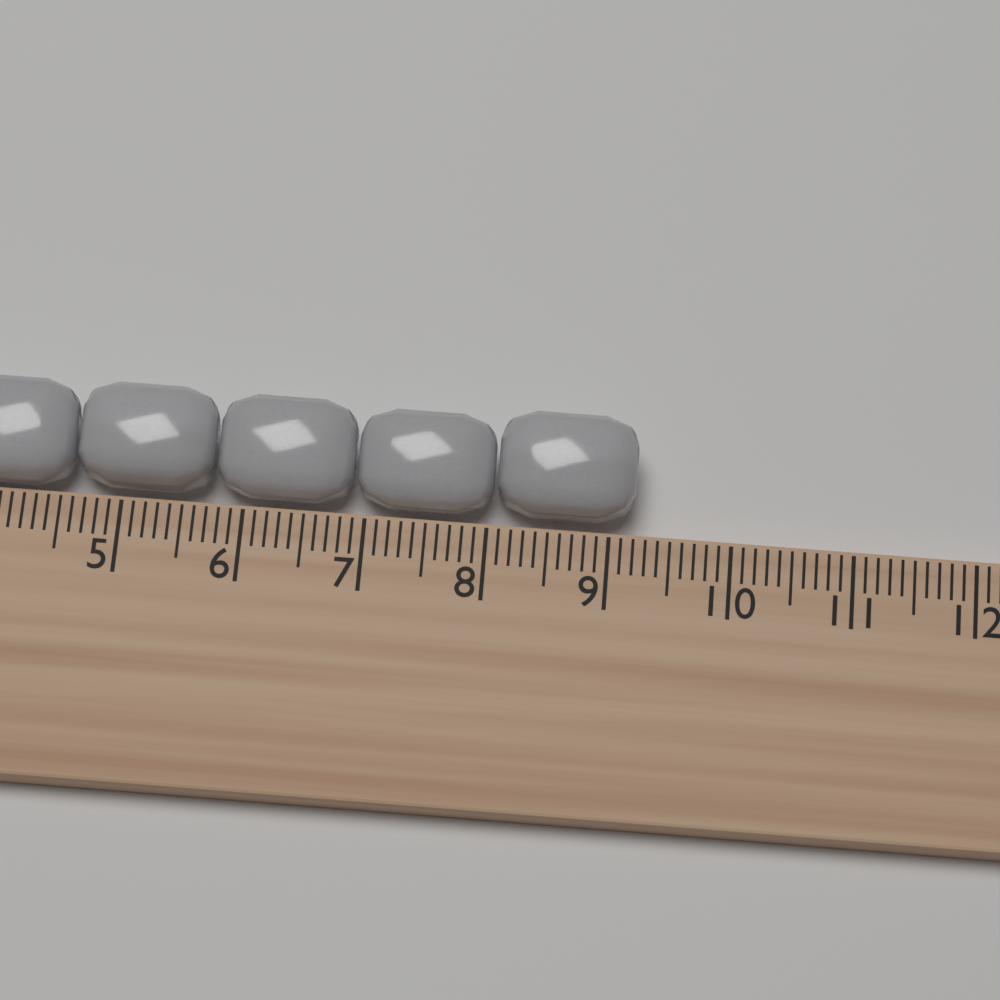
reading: 9.2 cm
